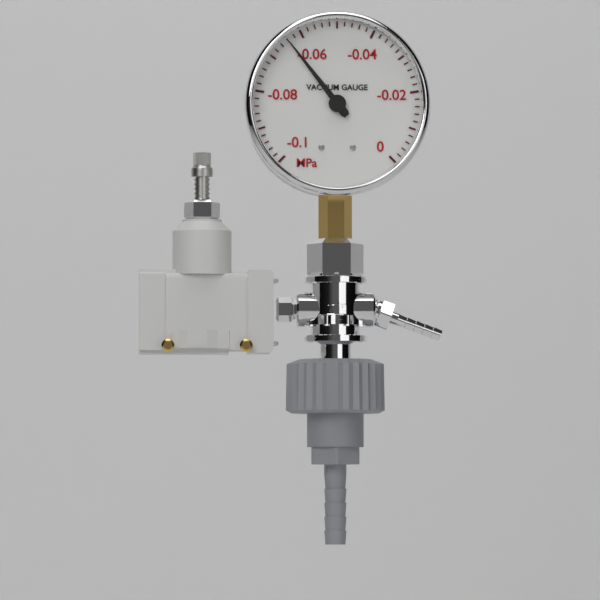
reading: -0.064 MPa
